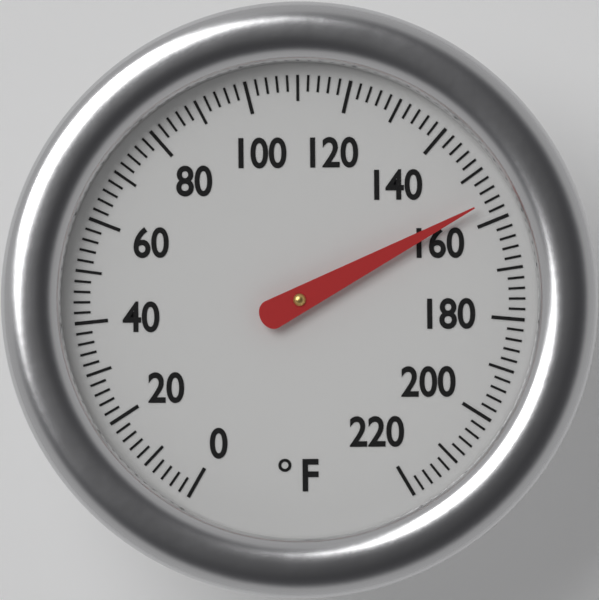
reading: 156 °F
